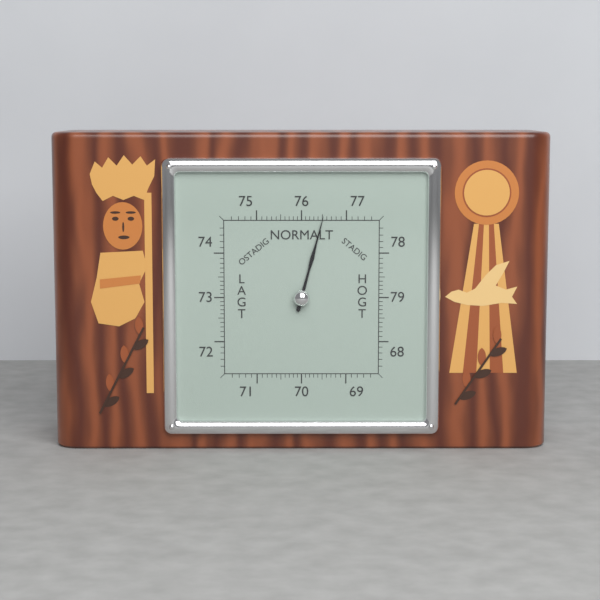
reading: 76.5 (no unit)
